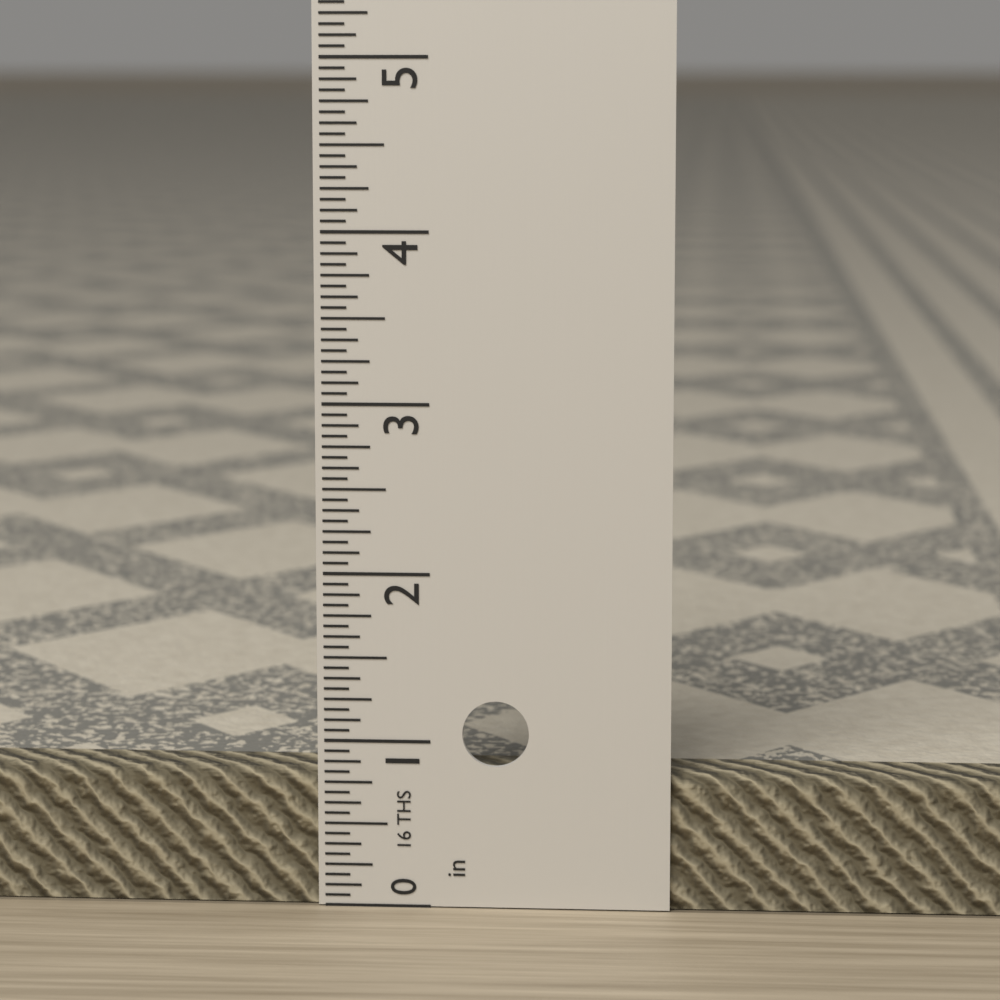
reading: 0.8125 in
